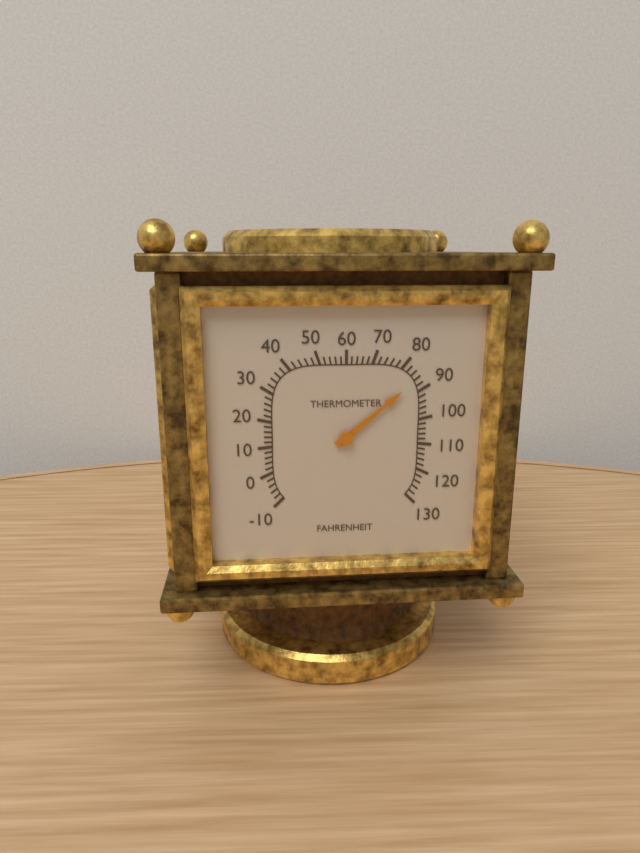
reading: 86 °F
